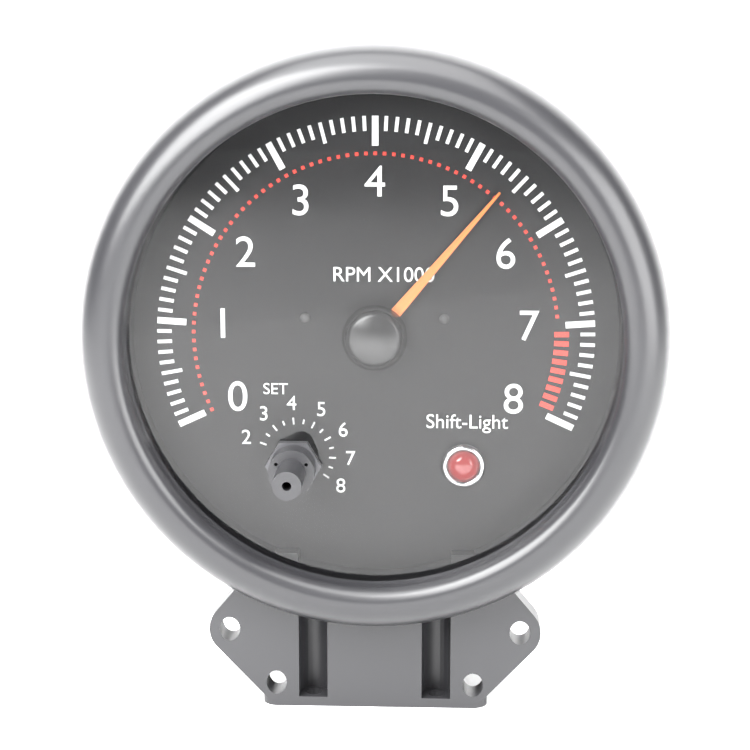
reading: 5.4 RPM x1000
